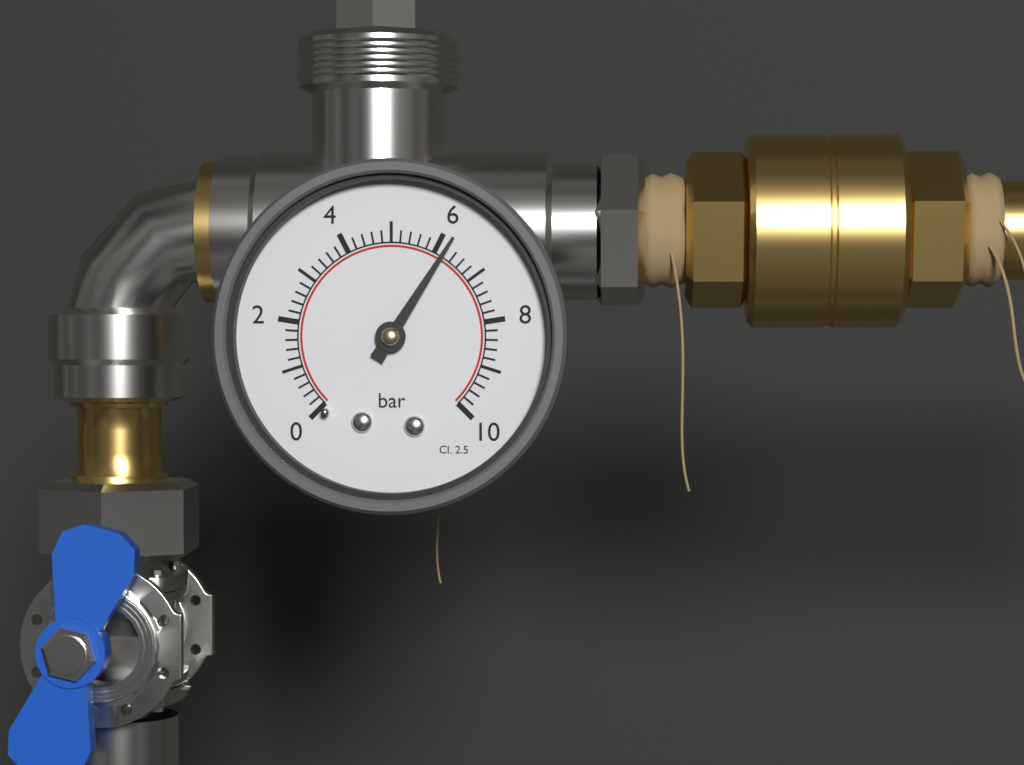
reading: 6.2 bar
